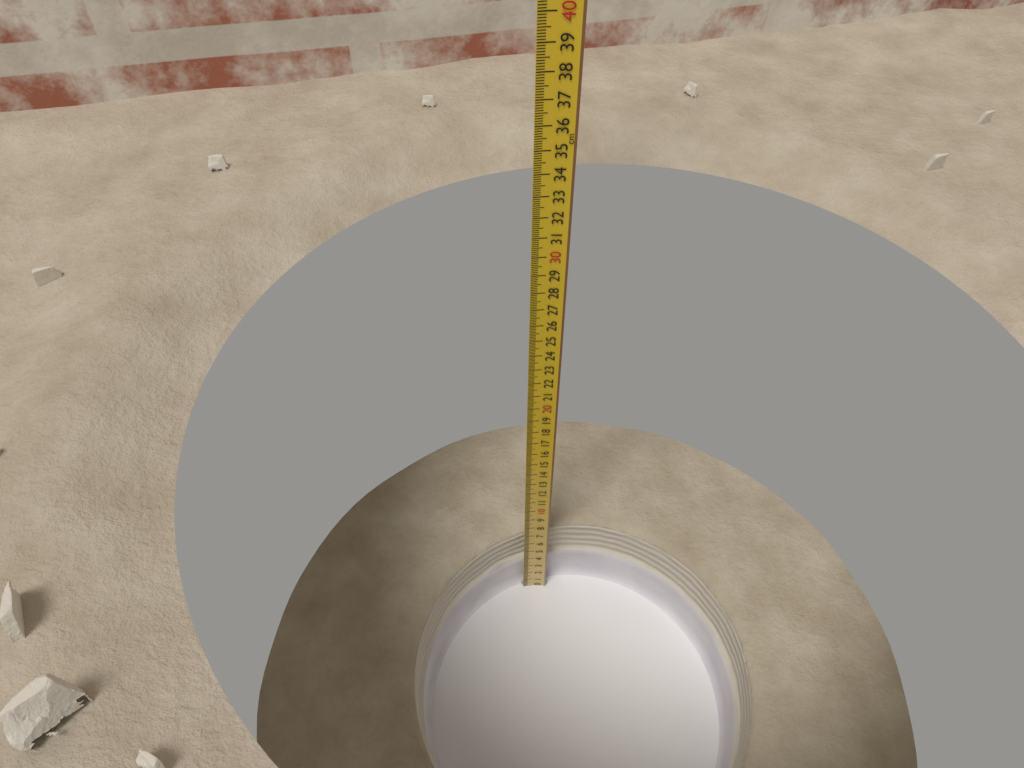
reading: 6.3 cm
